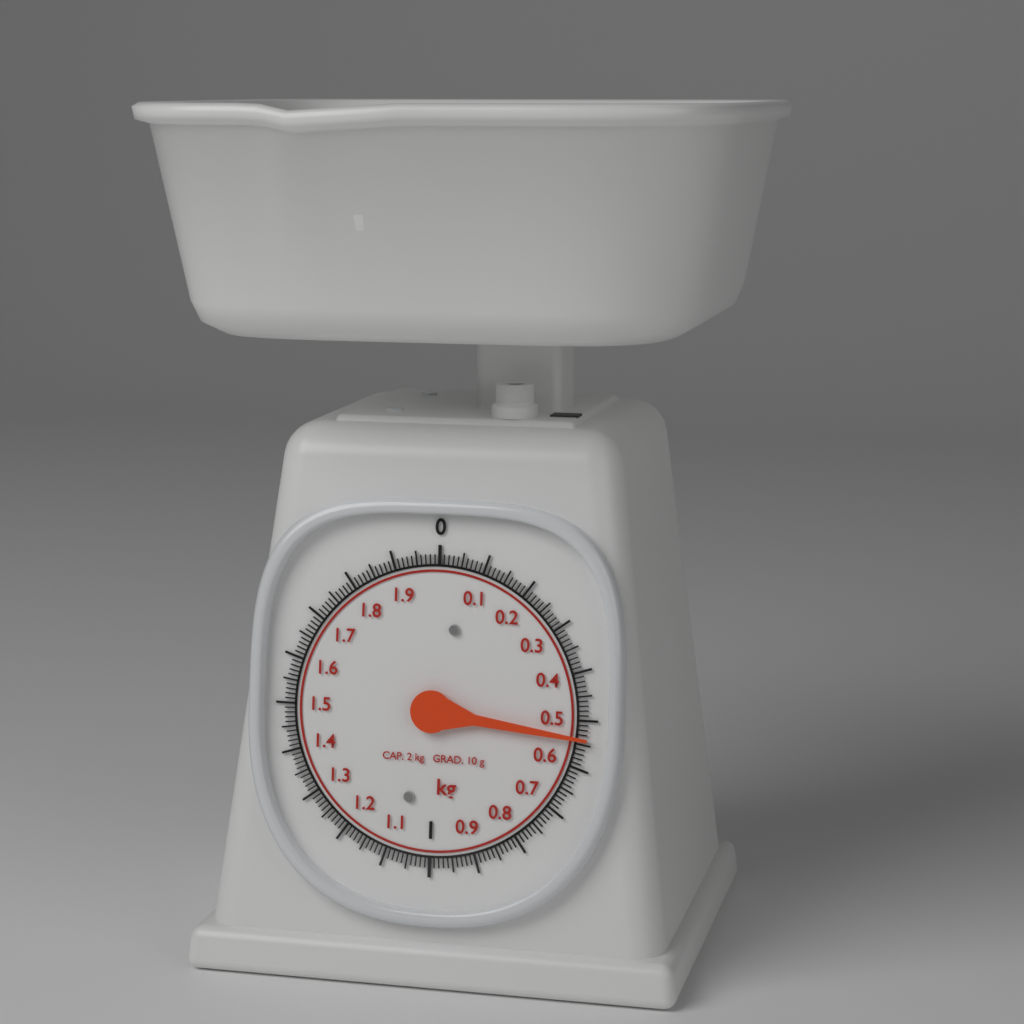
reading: 0.54 kg
